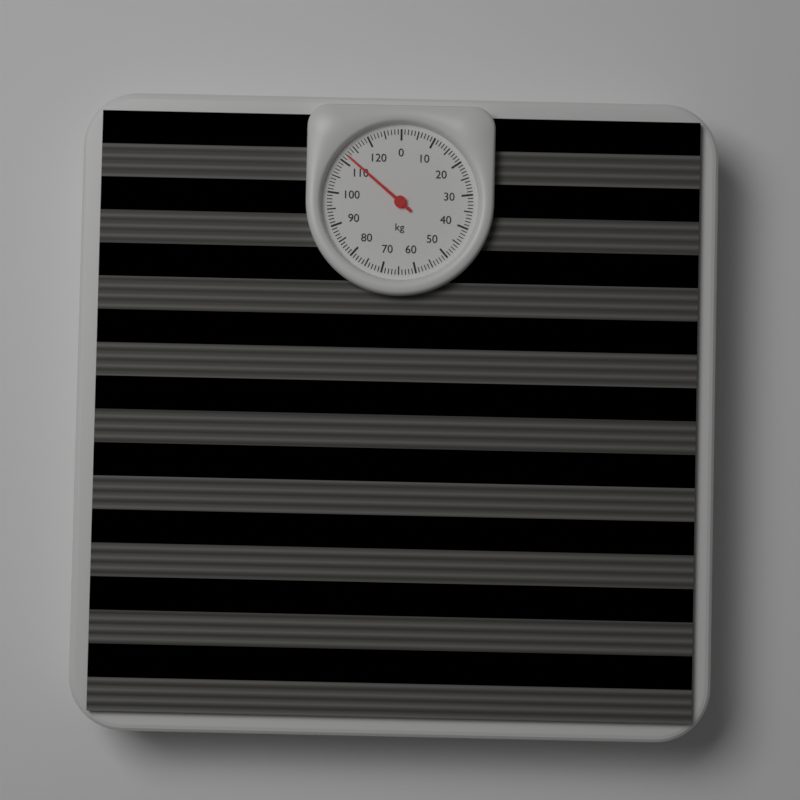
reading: 112 kg
